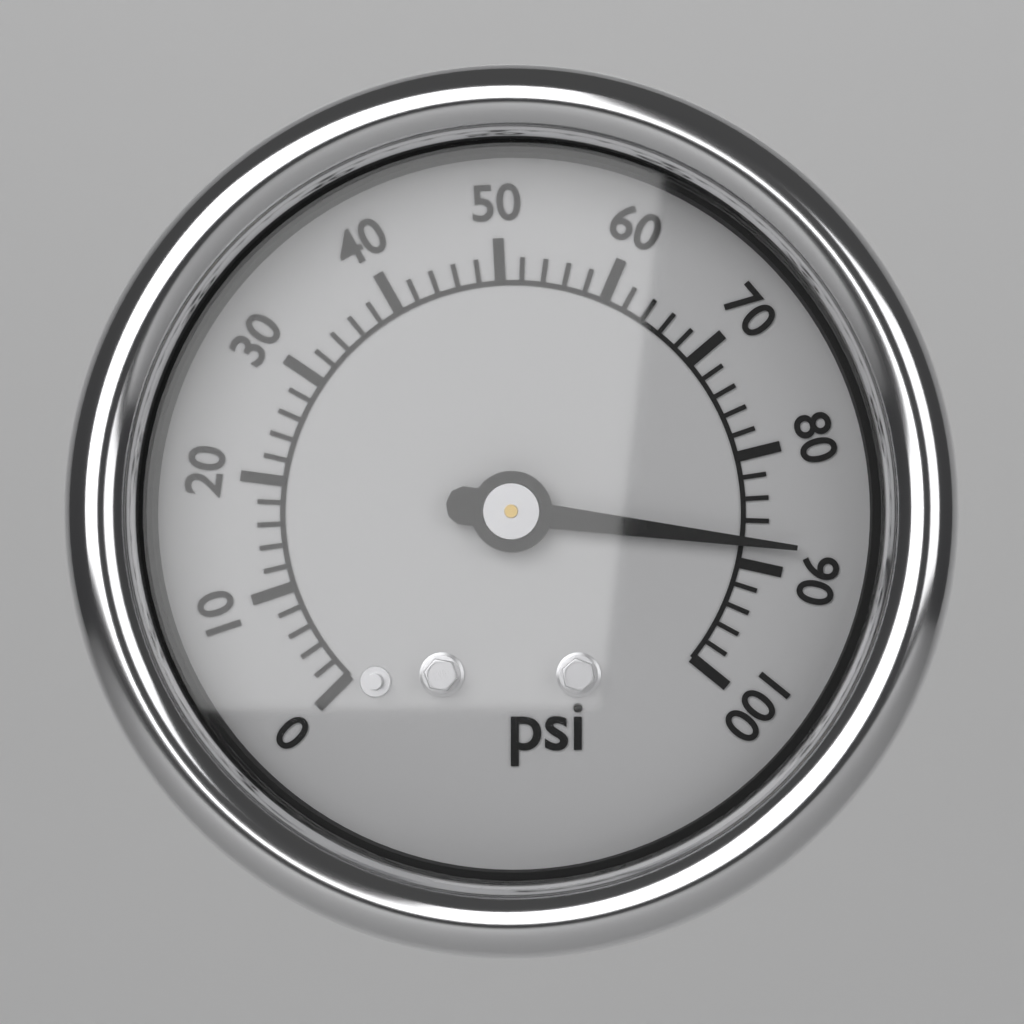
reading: 88 psi
